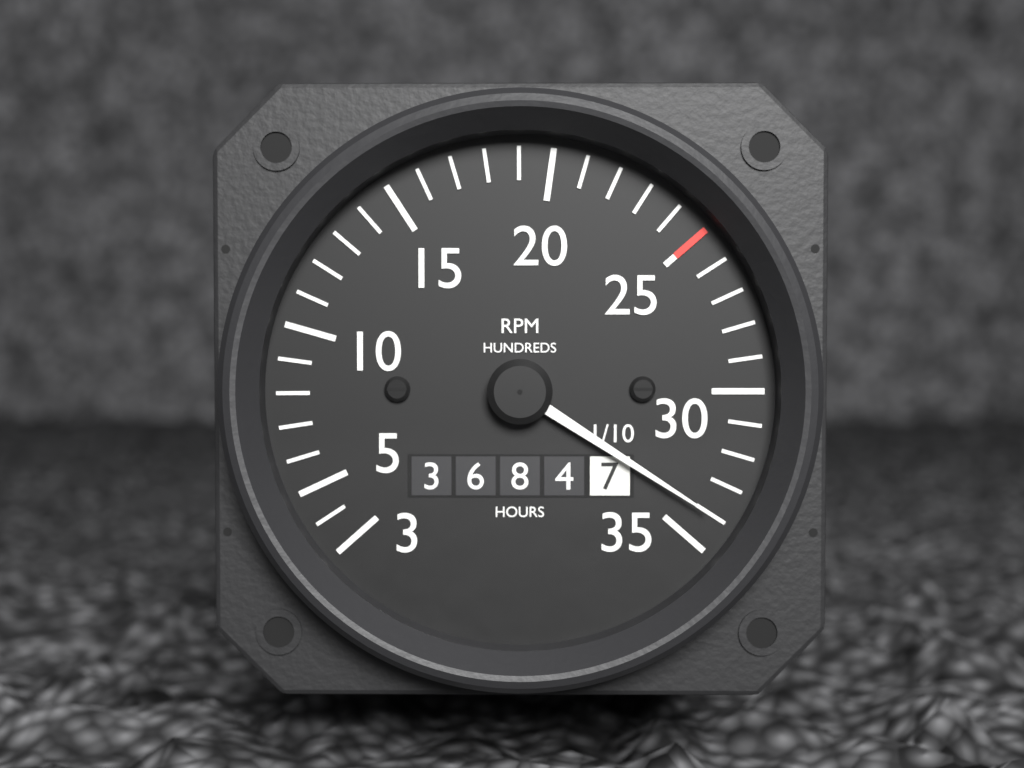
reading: 3400 RPM
